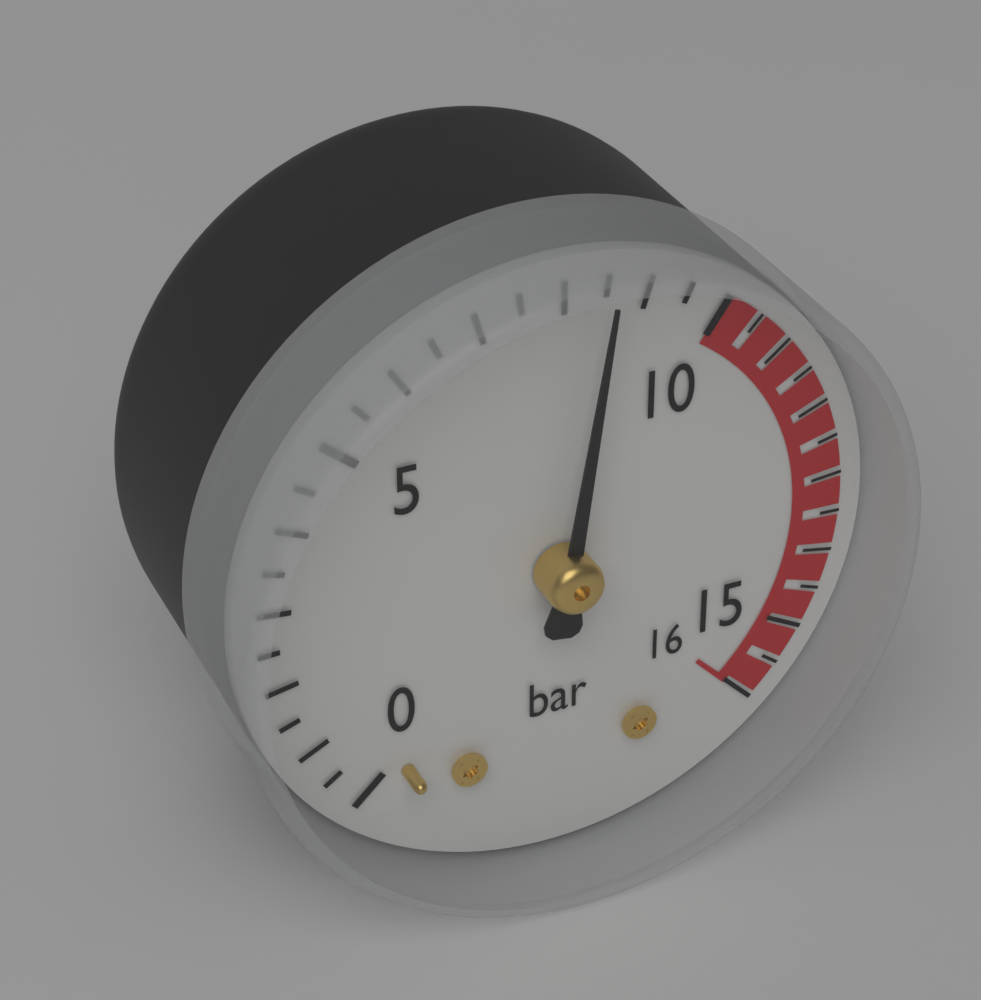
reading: 8.5 bar
